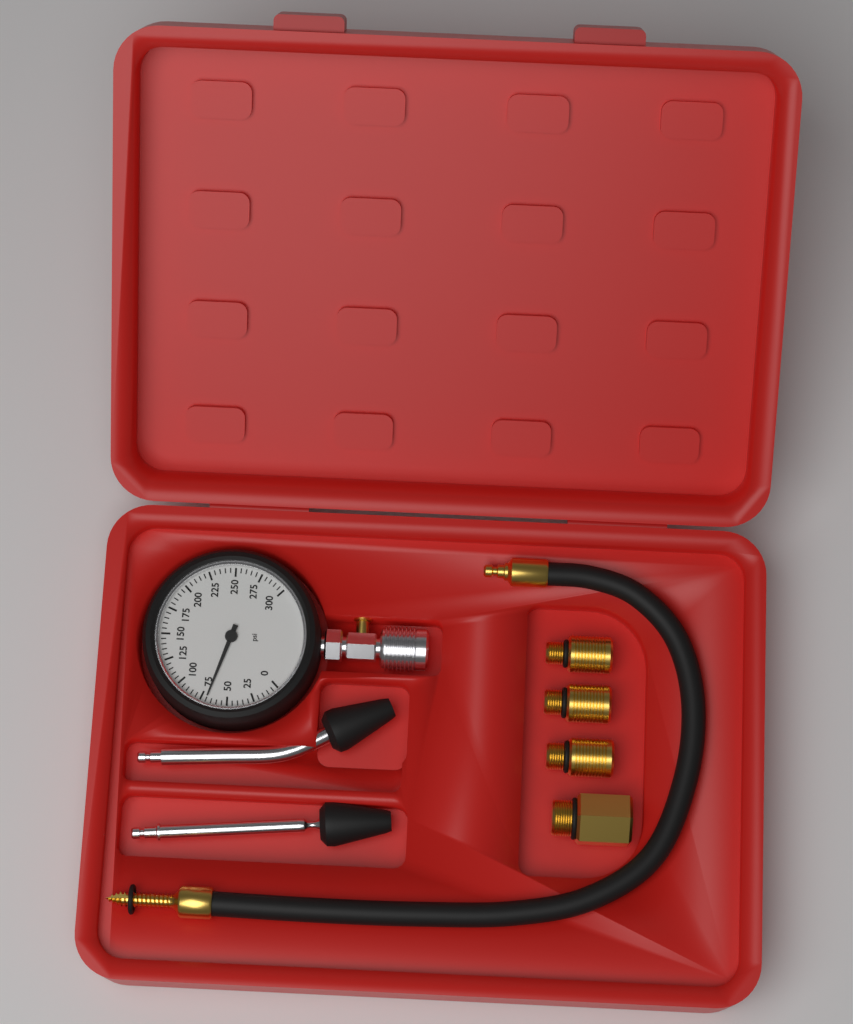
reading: 70 psi
